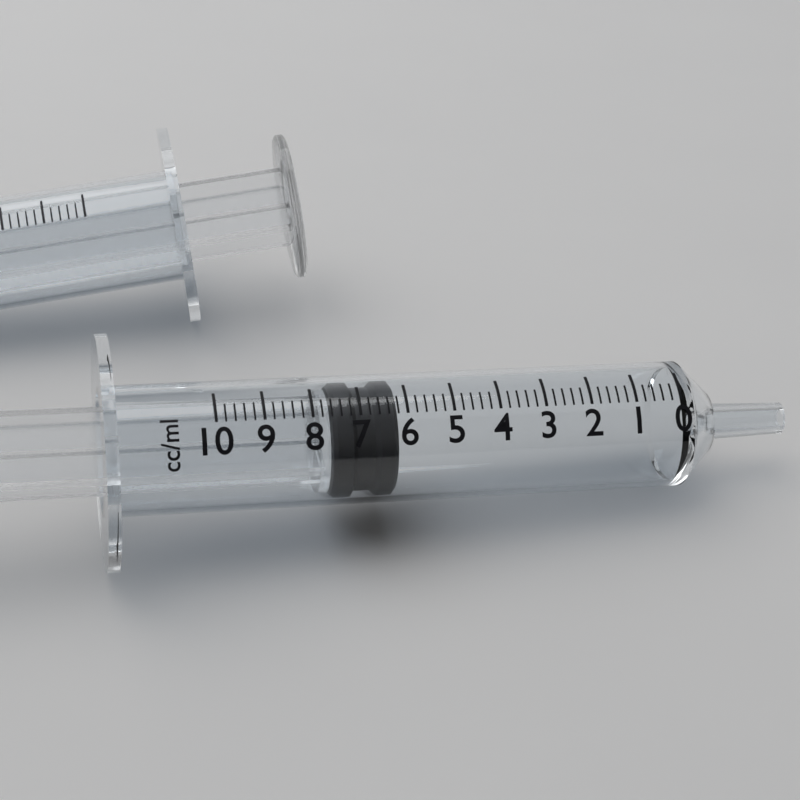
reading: 6.2 ml
